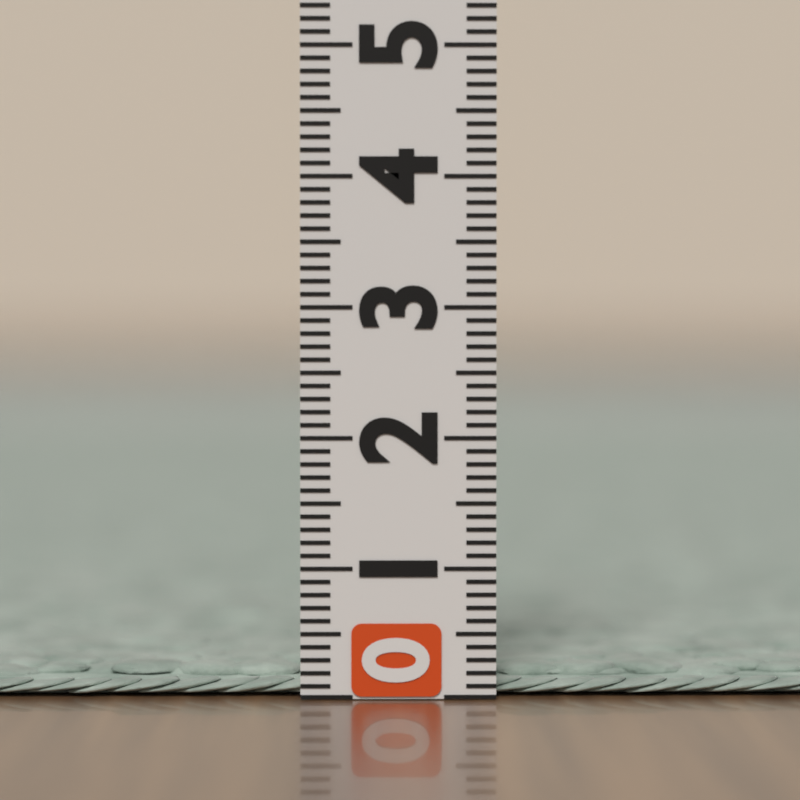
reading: 0.2 (no unit)
